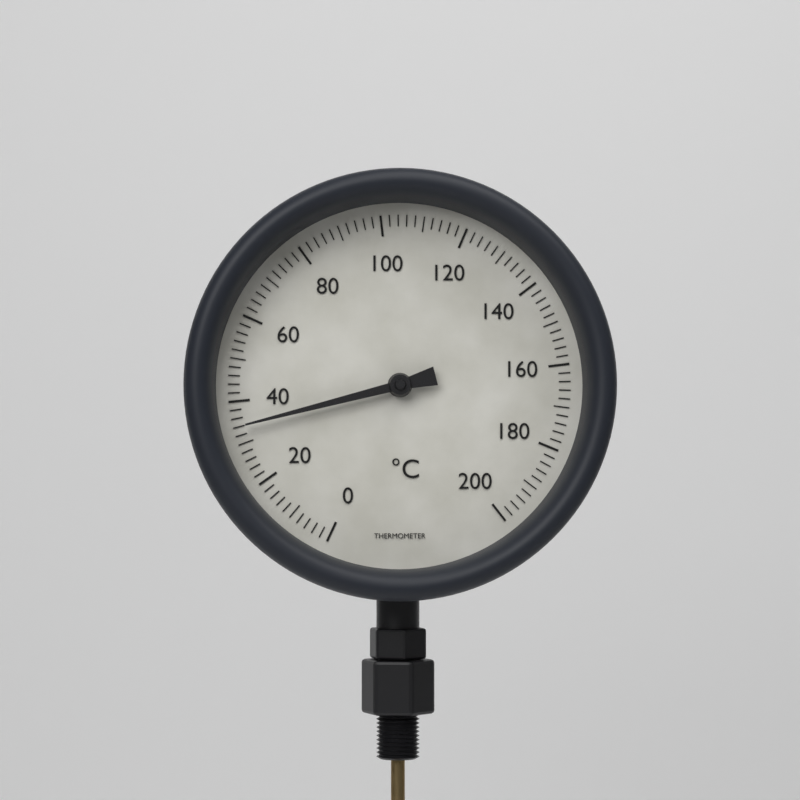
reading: 34 °C
